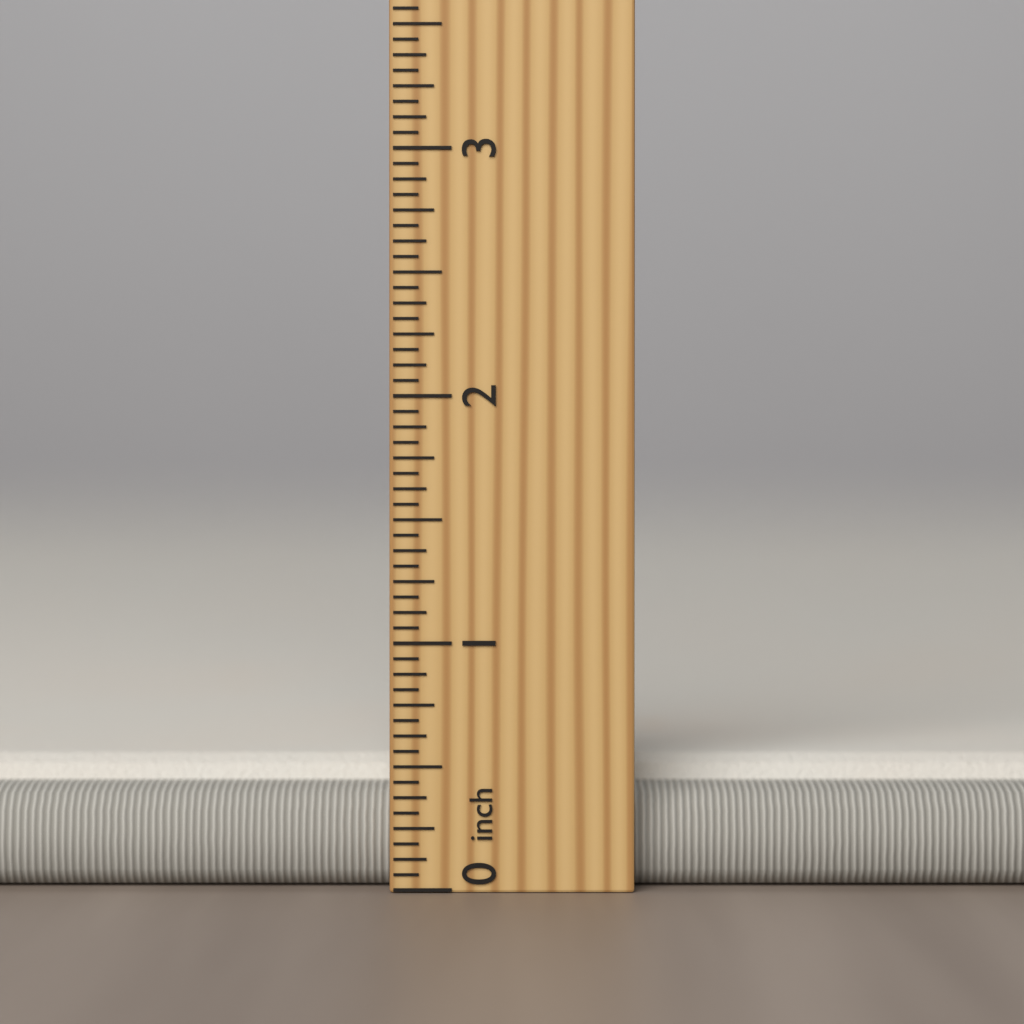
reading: 0.5000 inch
